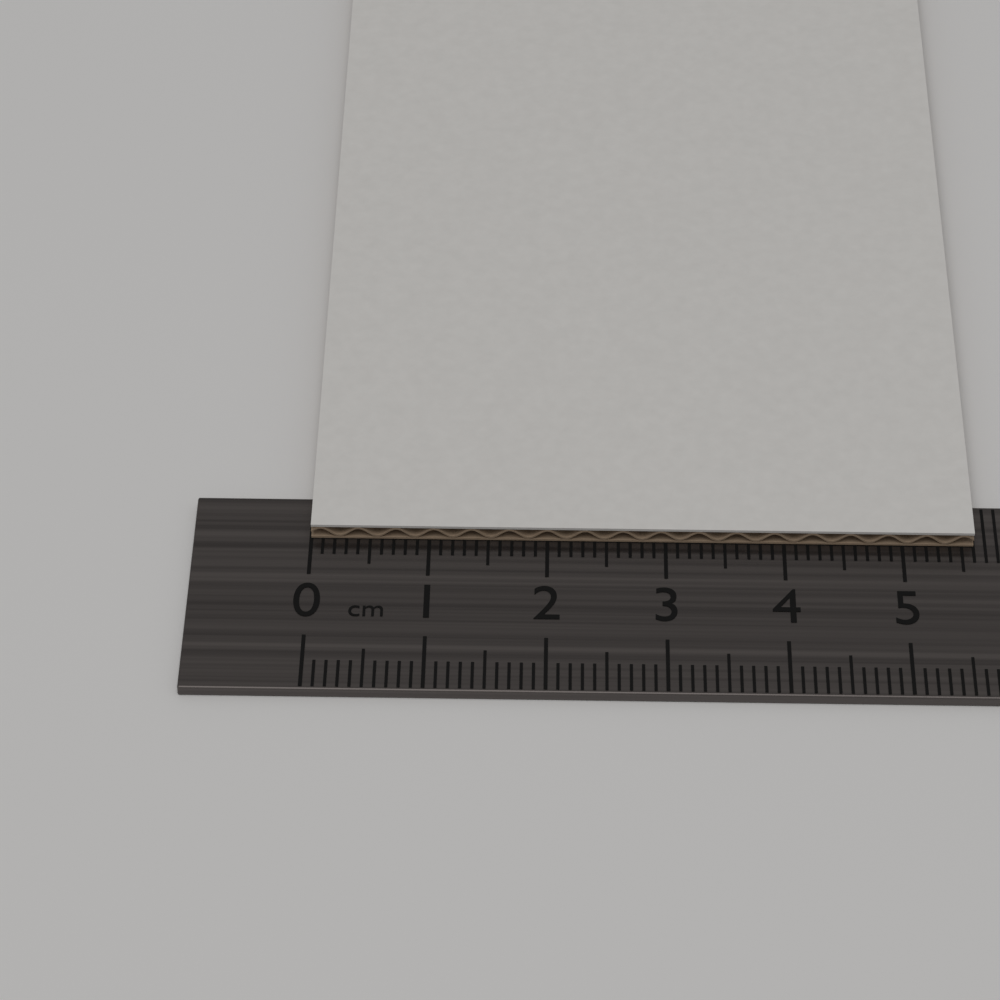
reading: 5.6 cm
